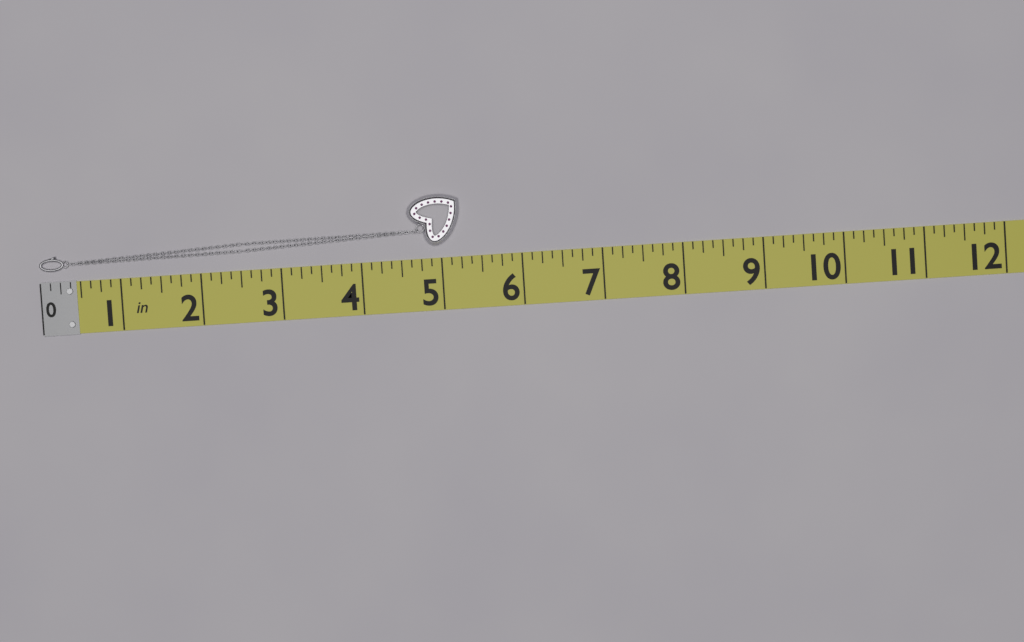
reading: 5.250 in
